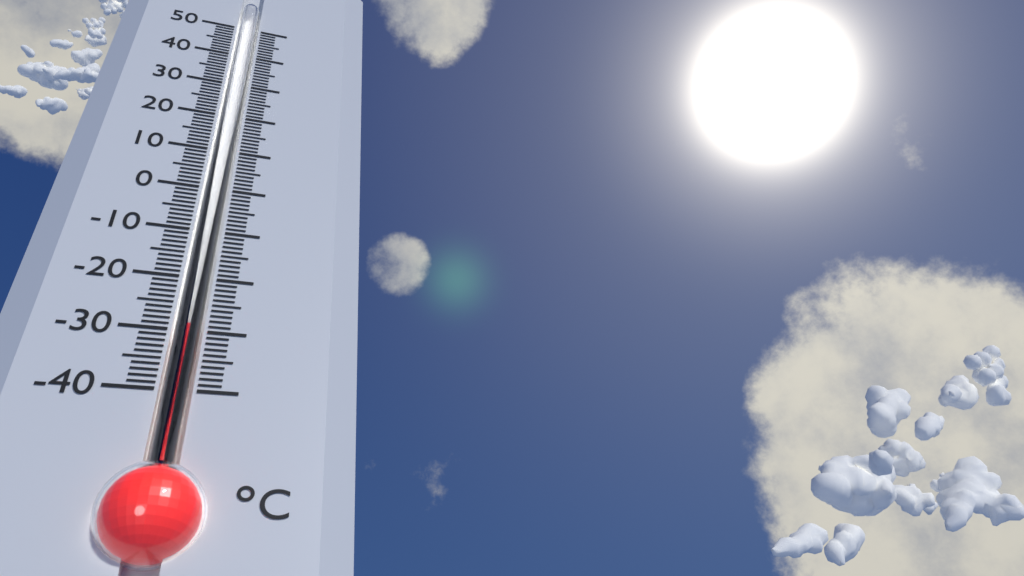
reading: -29 °C
